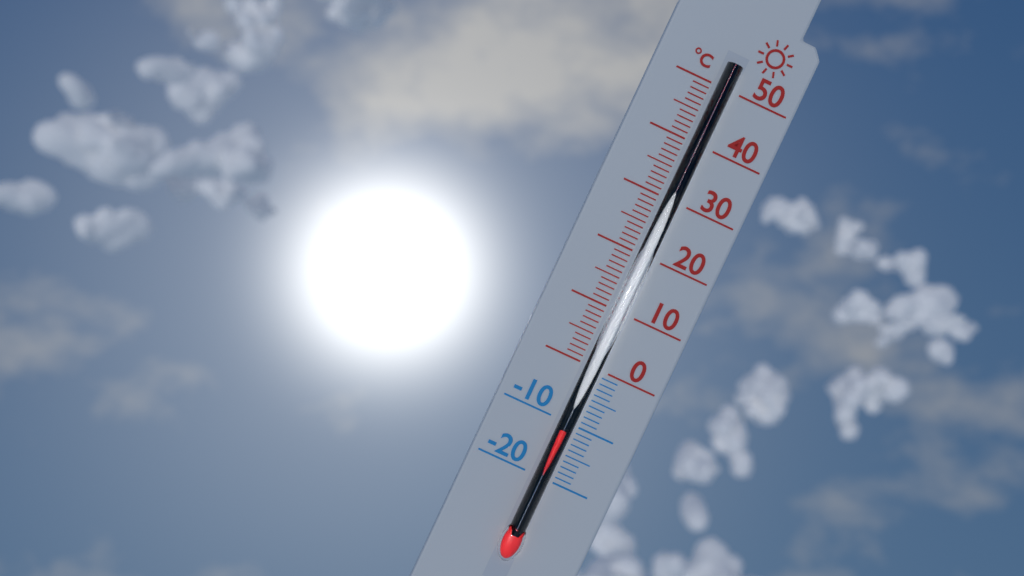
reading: -11 °C
